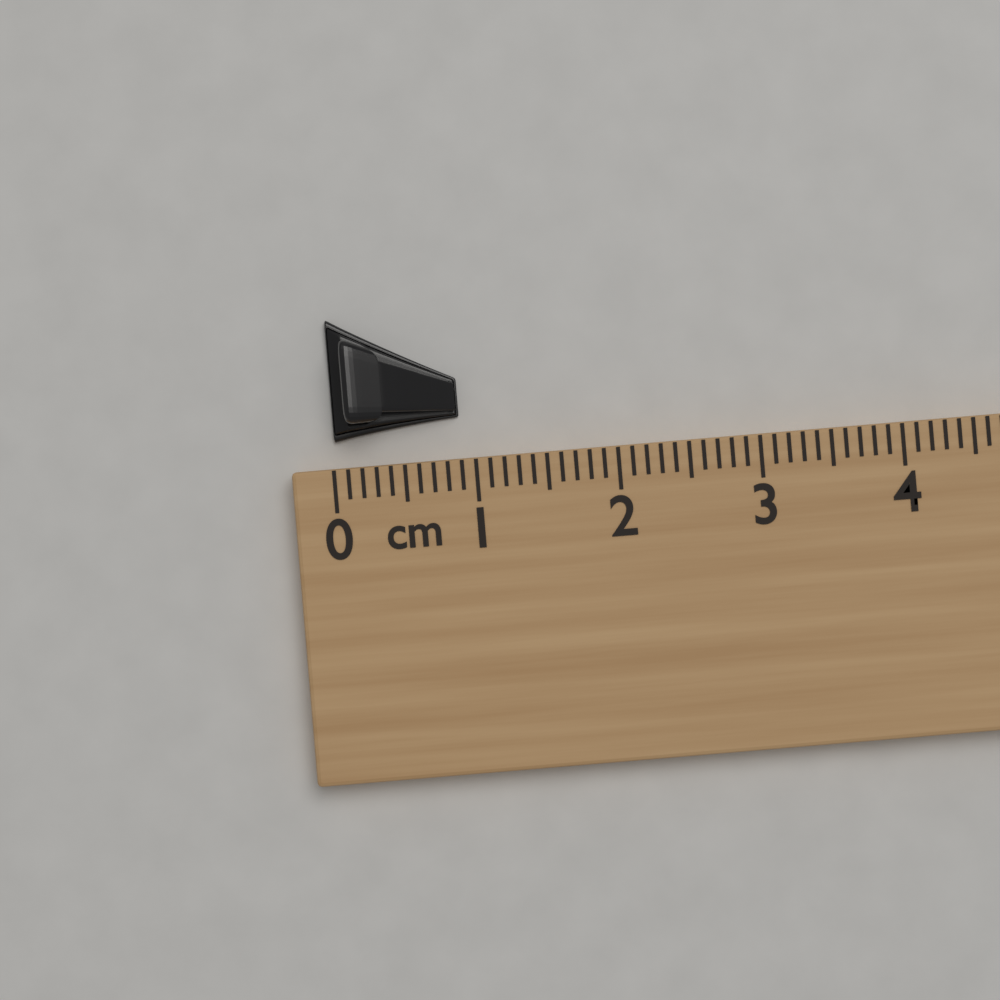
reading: 0.9 cm
